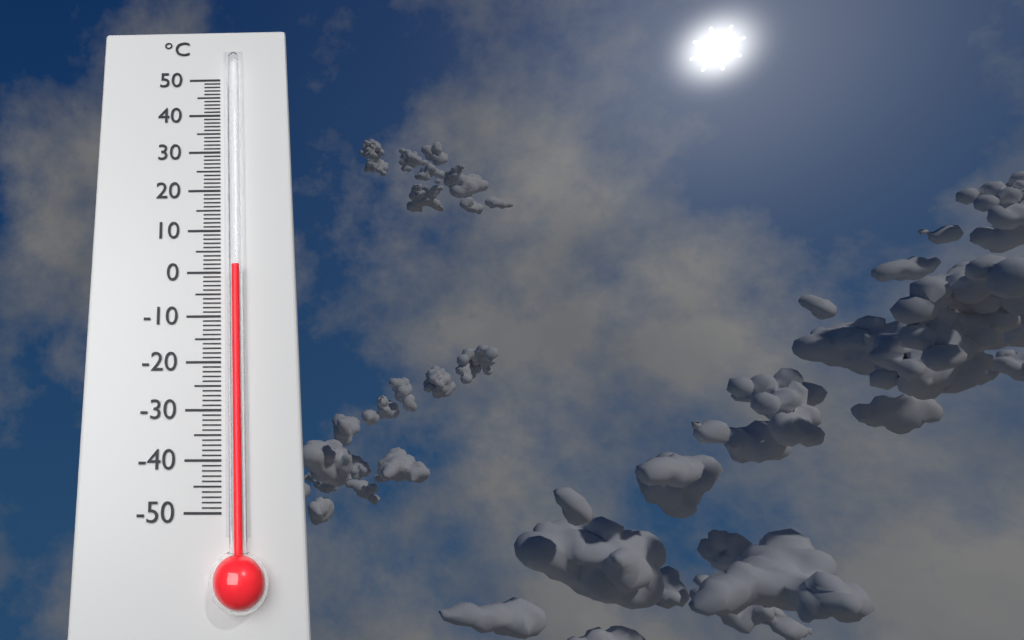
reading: 1 °C
